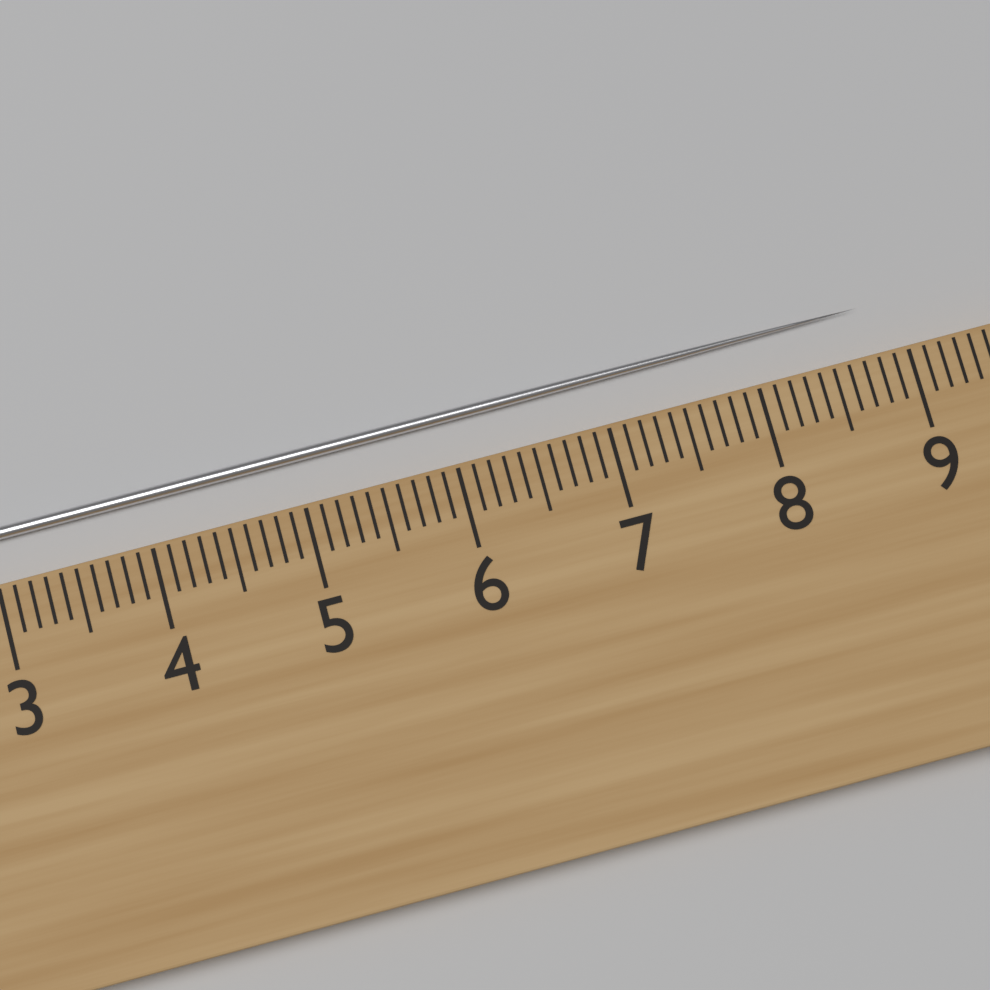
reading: 8.8 cm
